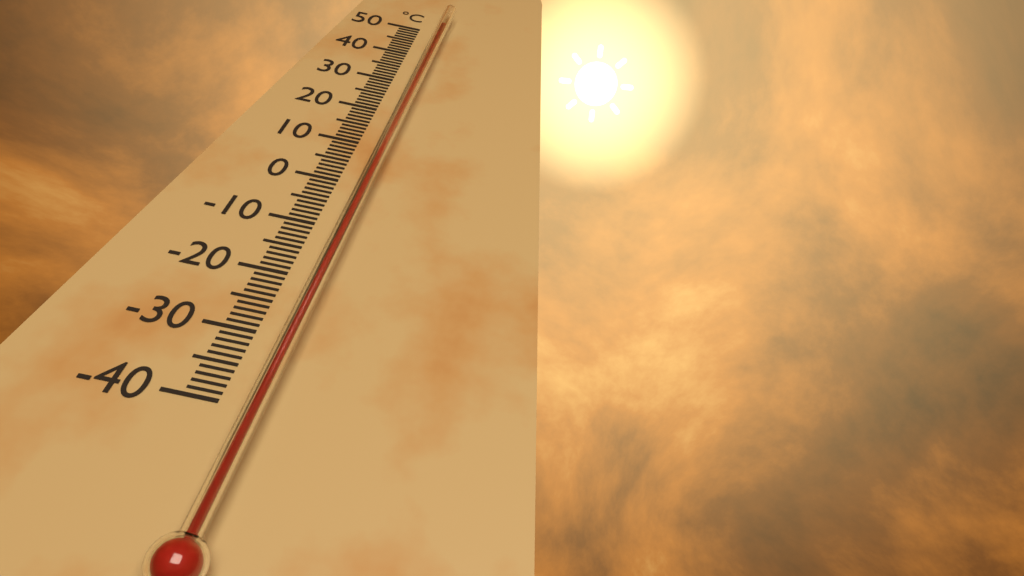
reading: 48 °C
